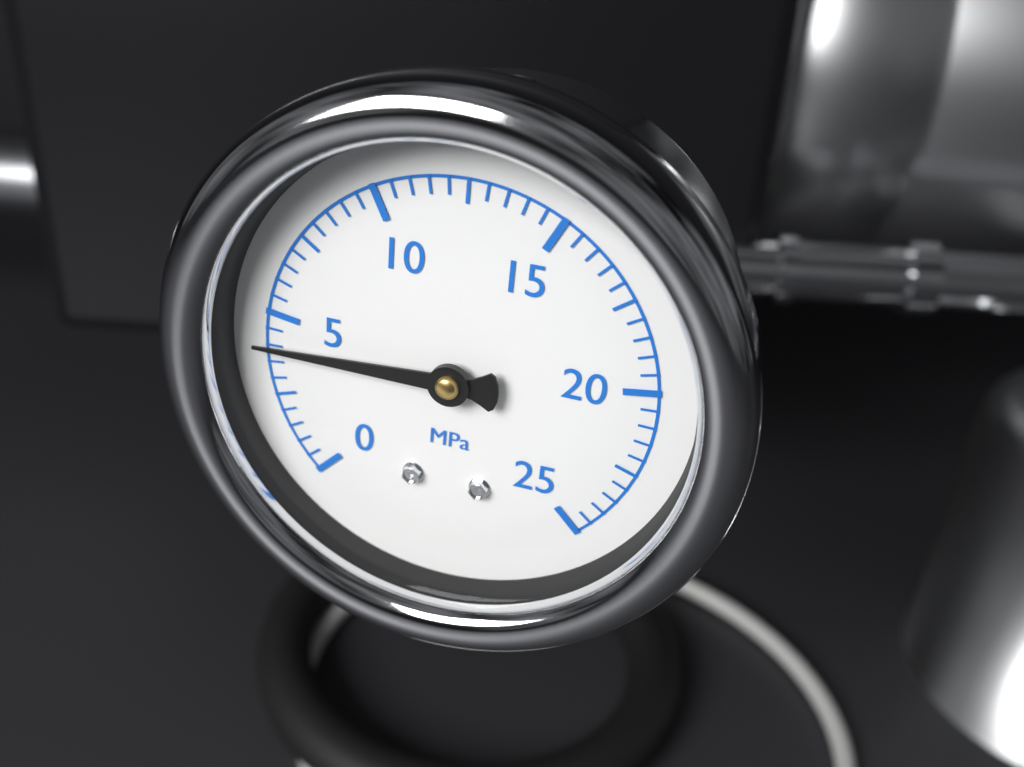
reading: 4.0 MPa
